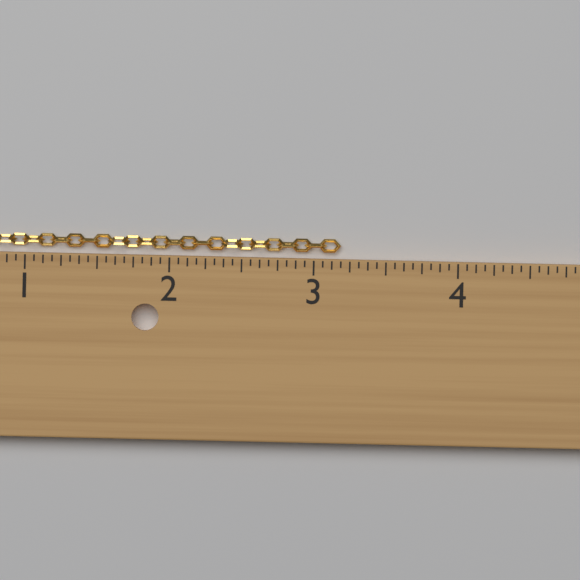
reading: 3.1875 in
